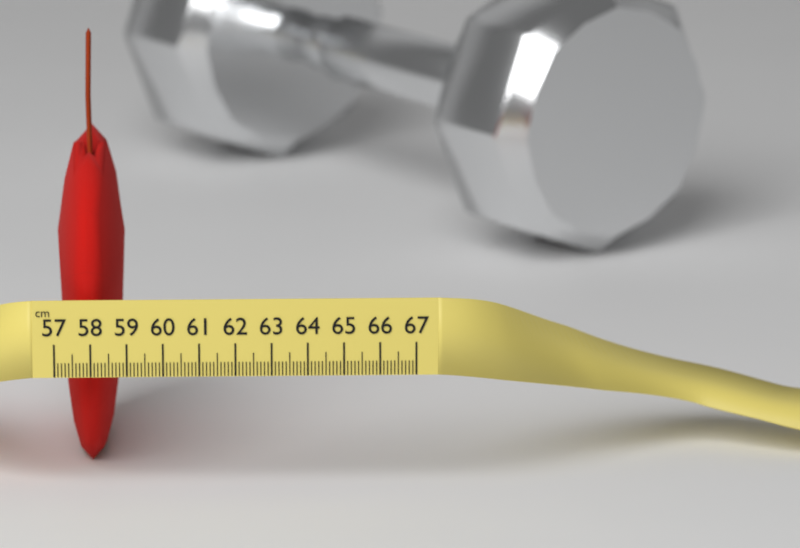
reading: 58.9 cm
